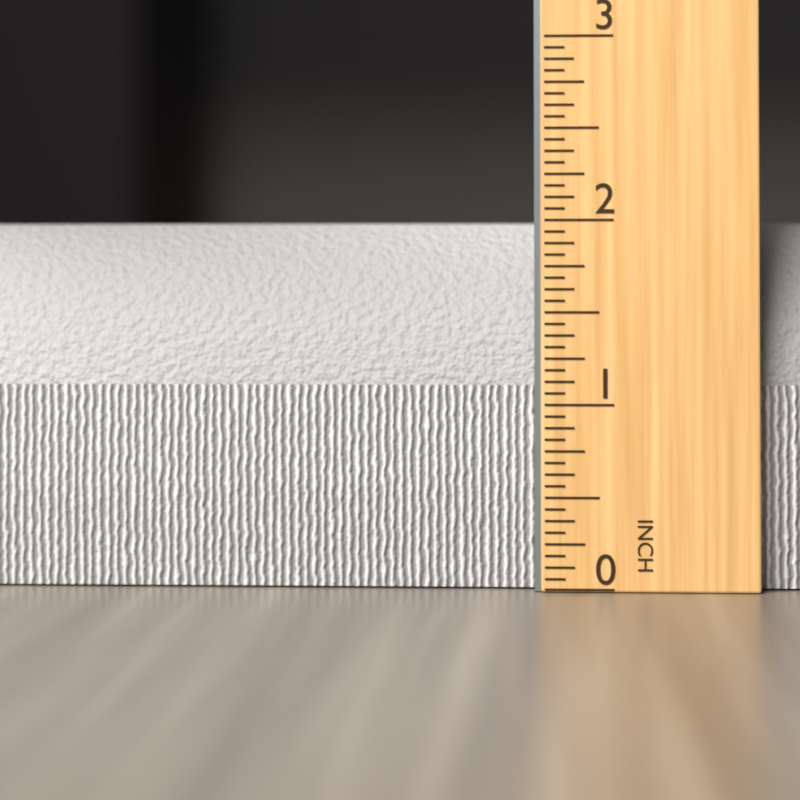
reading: 2.0000 in
